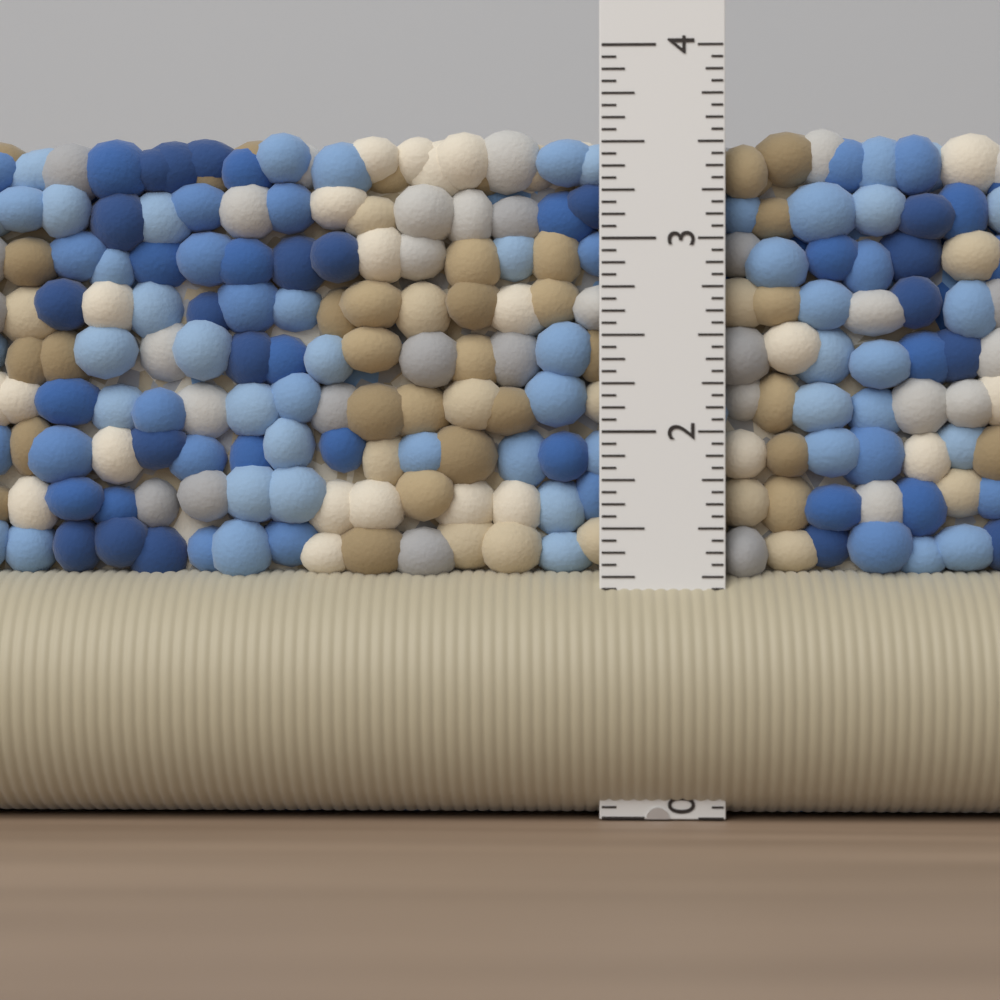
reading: 3.6250 in
